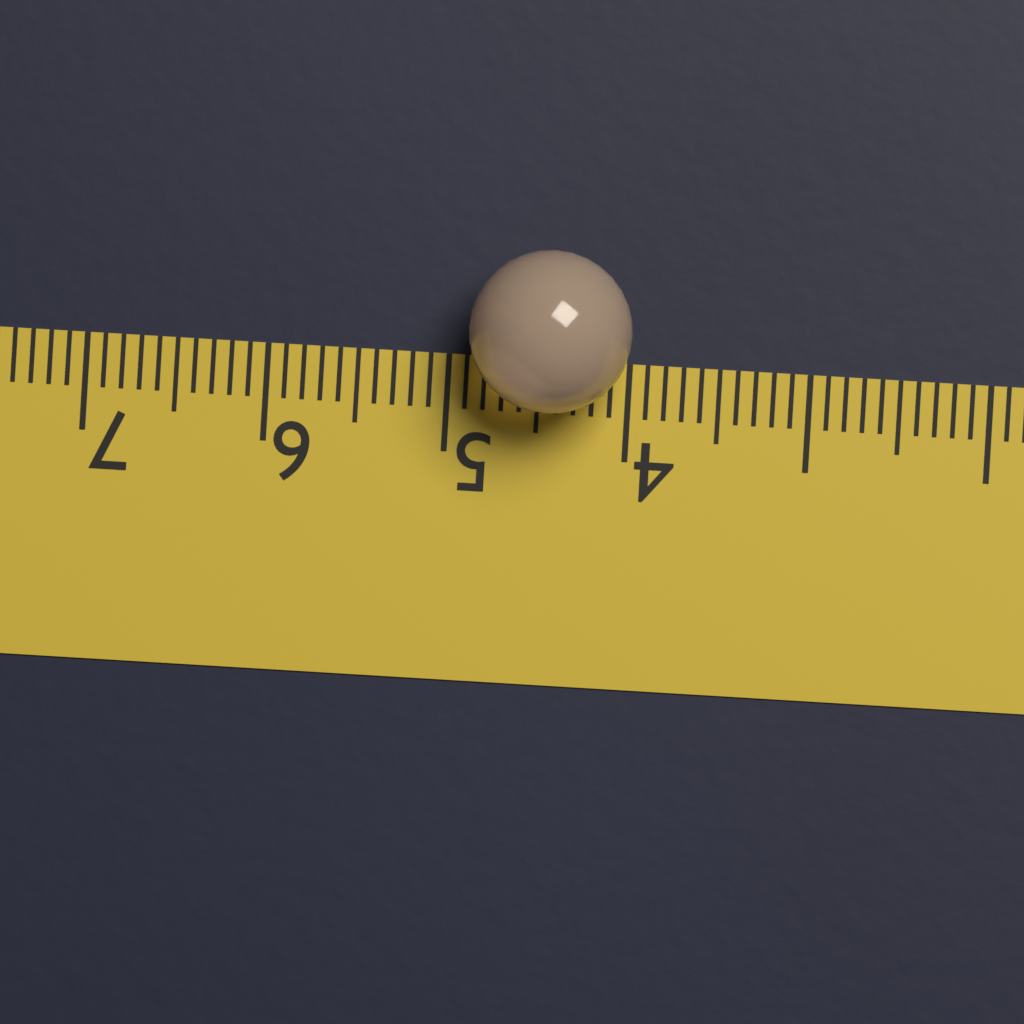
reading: 4.9 (no unit)
